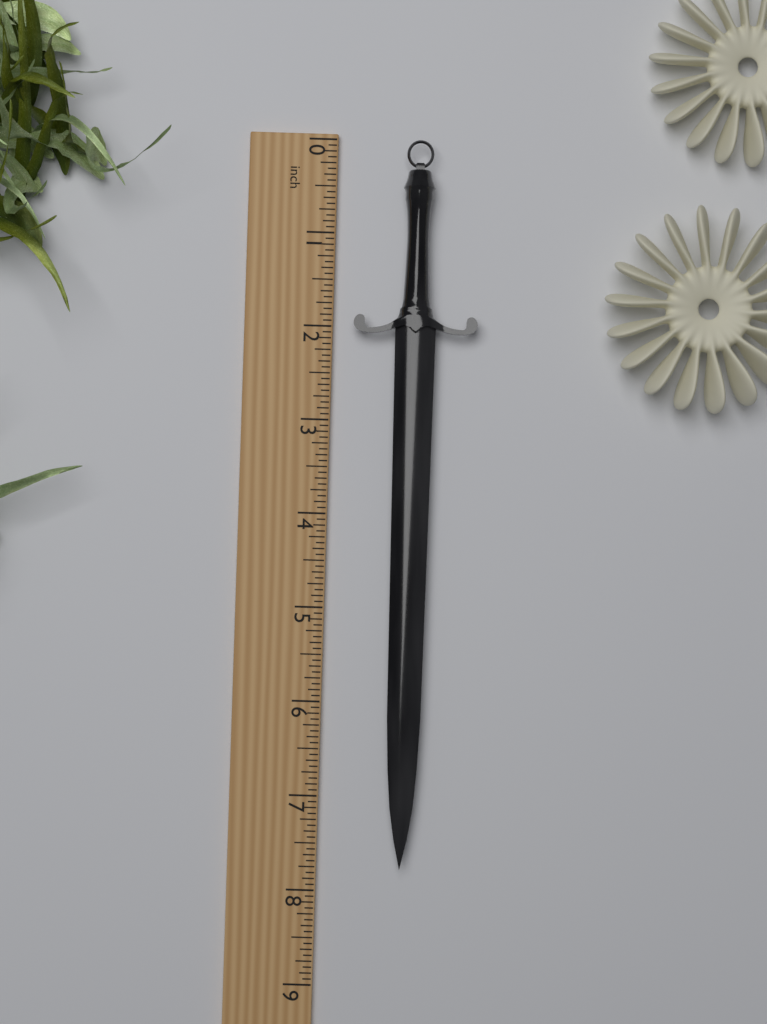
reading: 7.7500 inch
